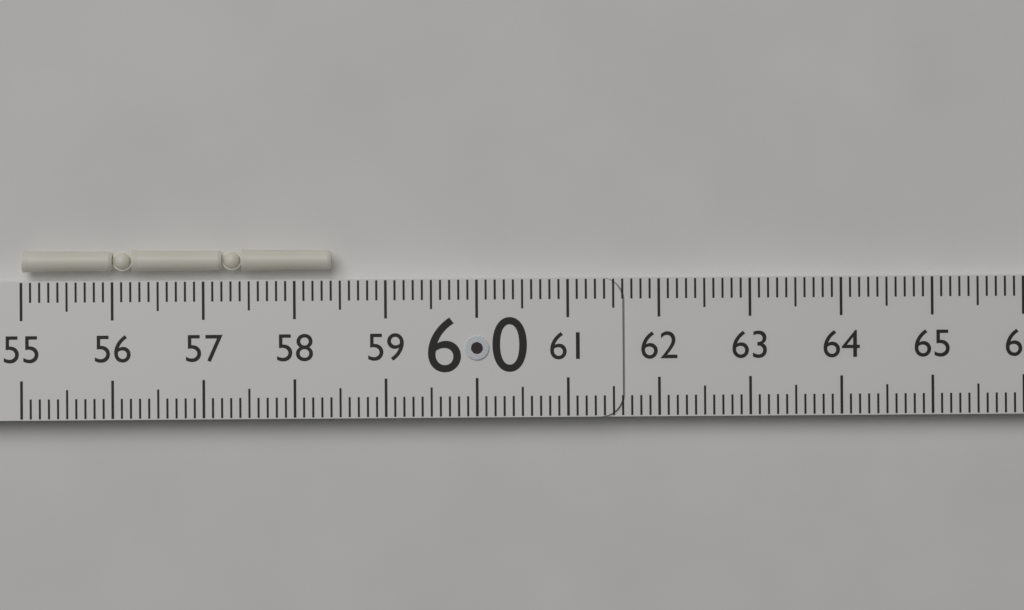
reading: 58.4 (no unit)
